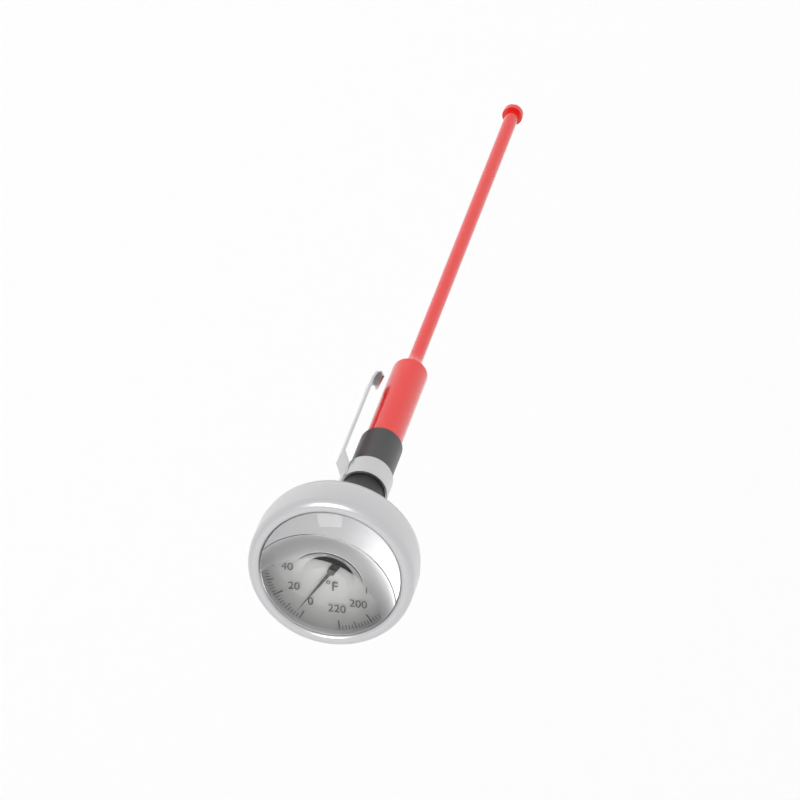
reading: 4 °F
